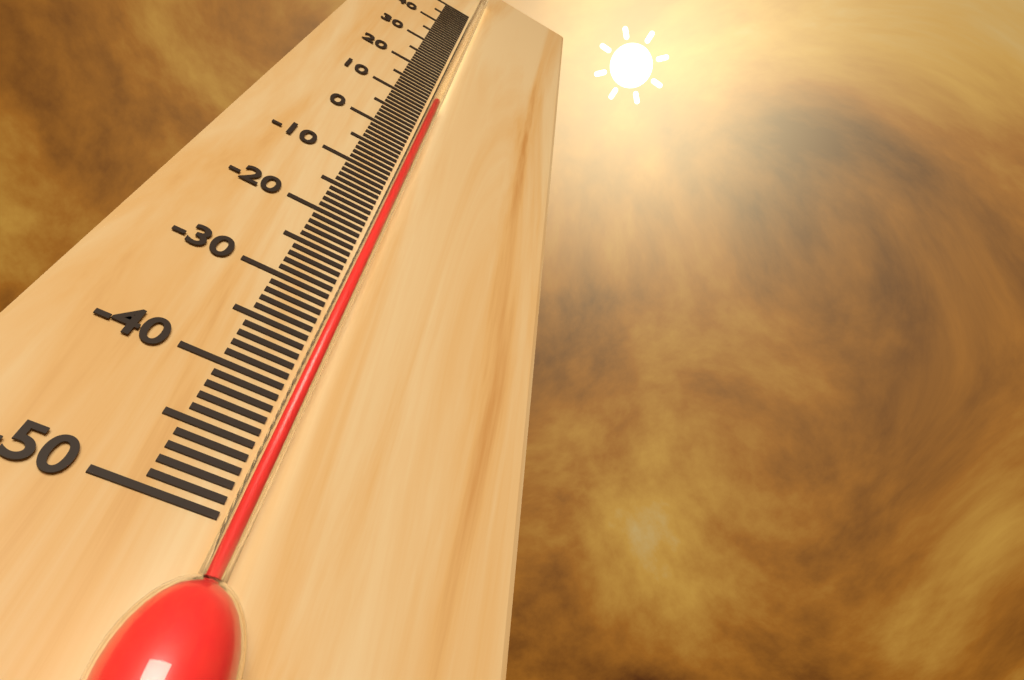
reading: 10 °C
